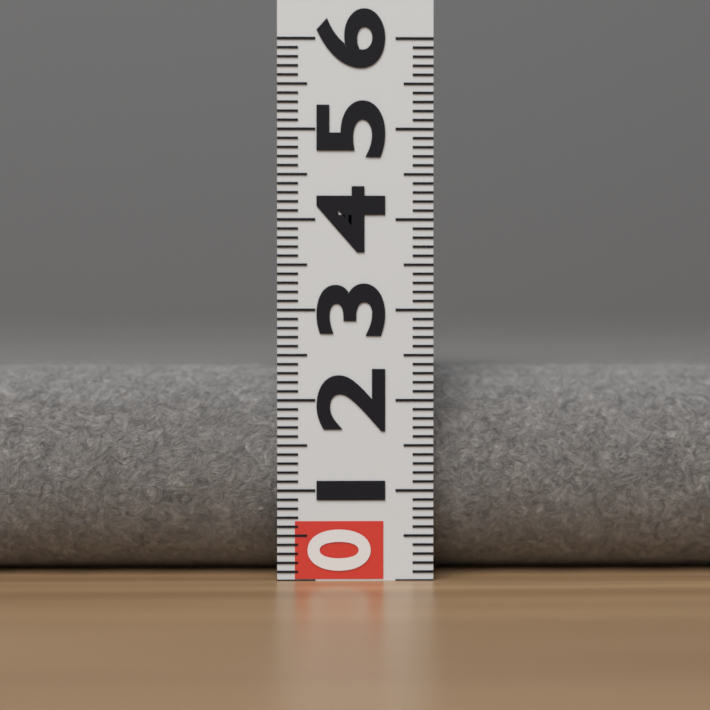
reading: 2.4 (no unit)
